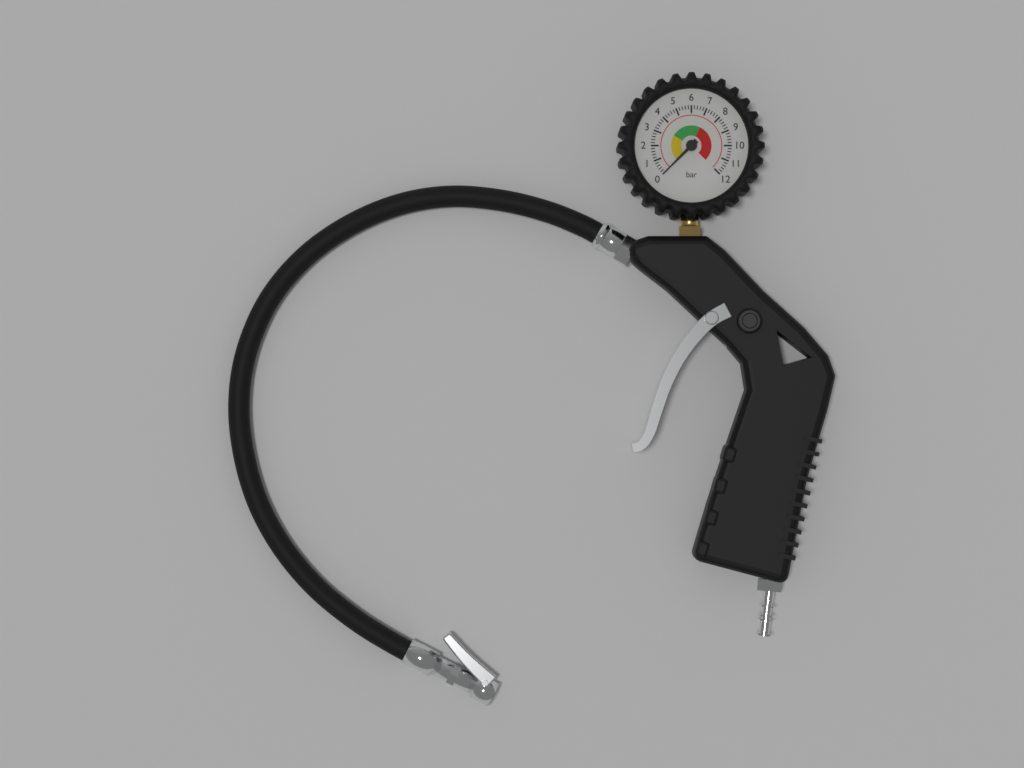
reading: 0.0 bar
